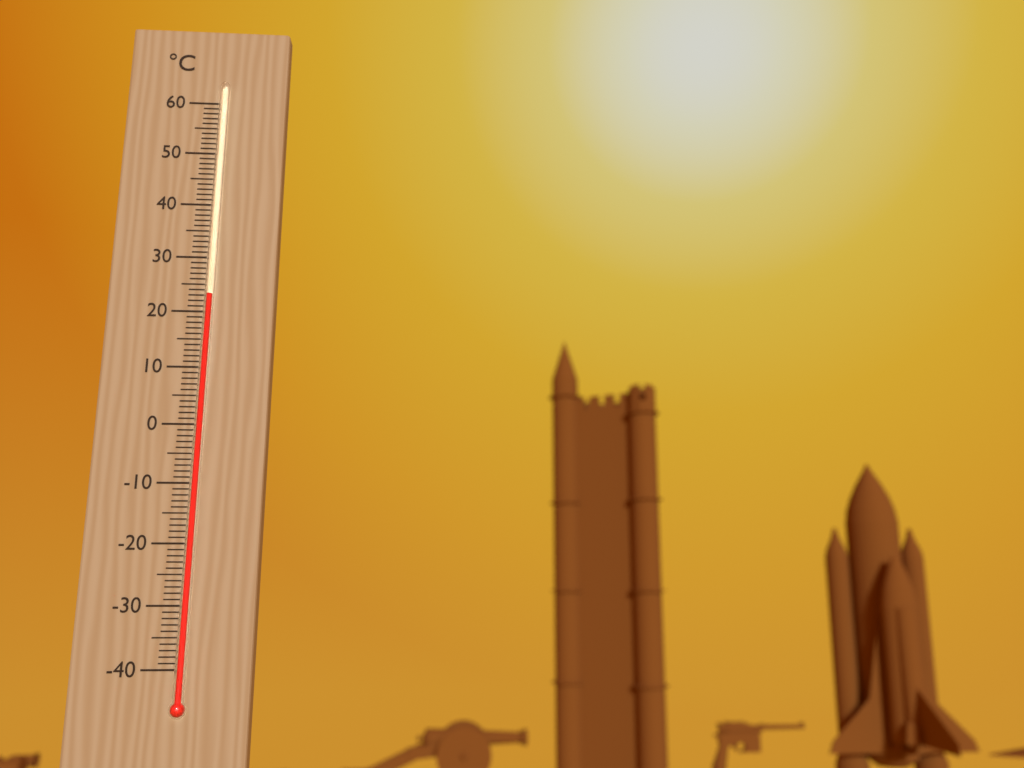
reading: 23 °C
